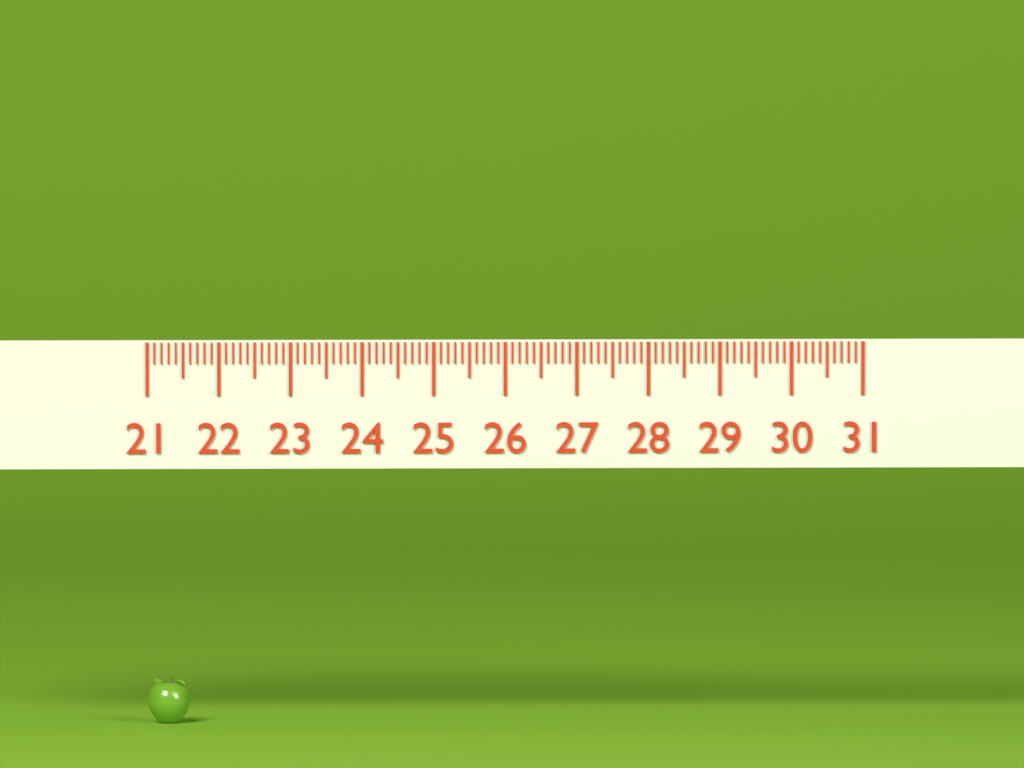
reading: 21.6 (no unit)
